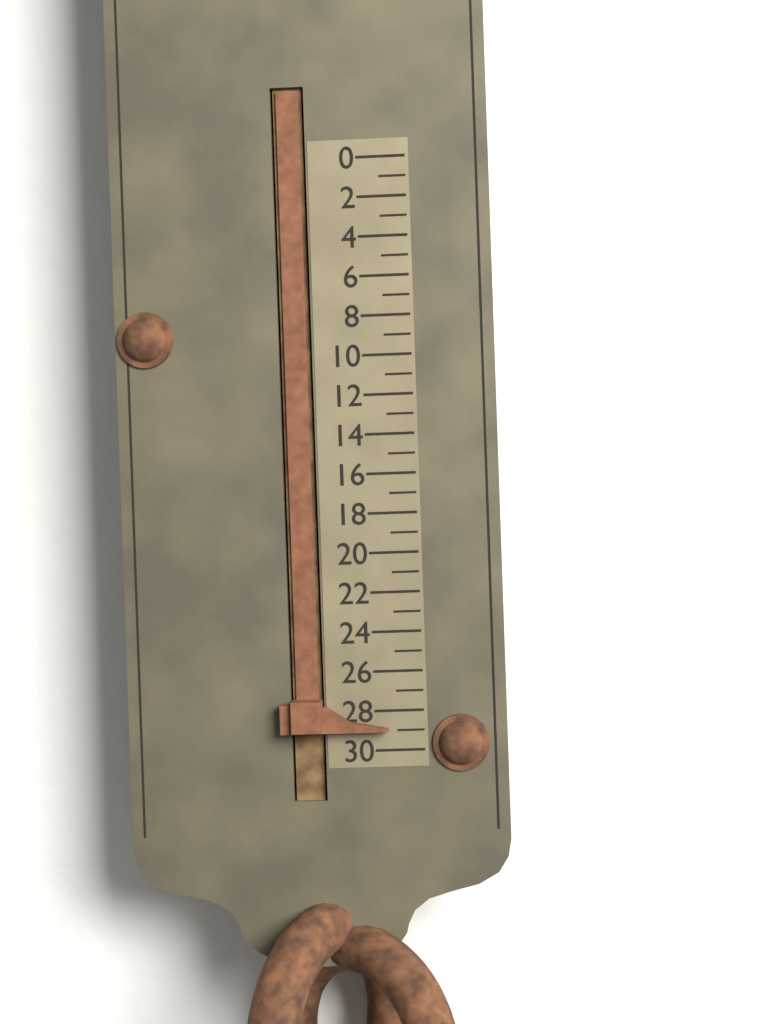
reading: 29 (no unit)
